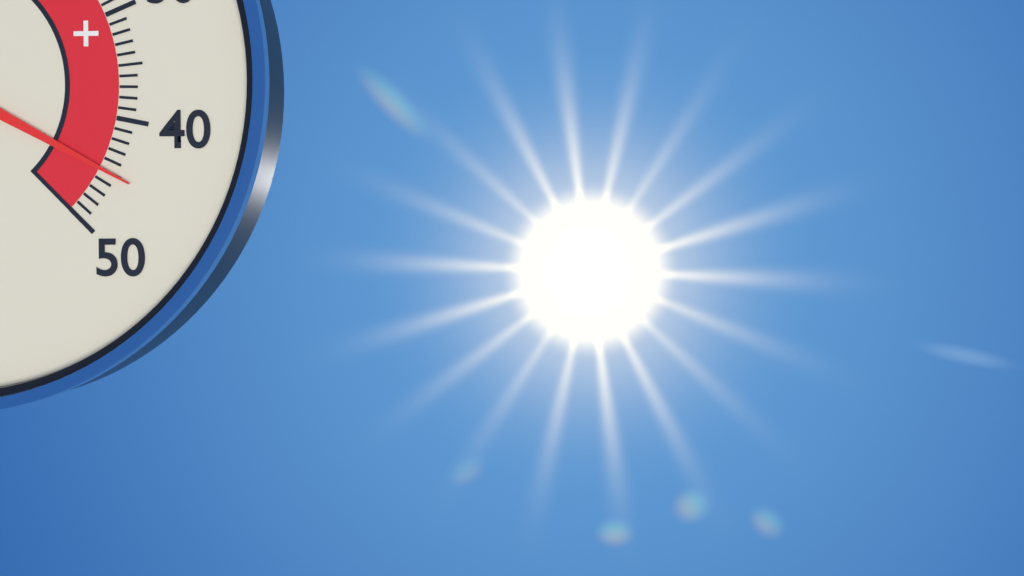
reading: 45 °C
